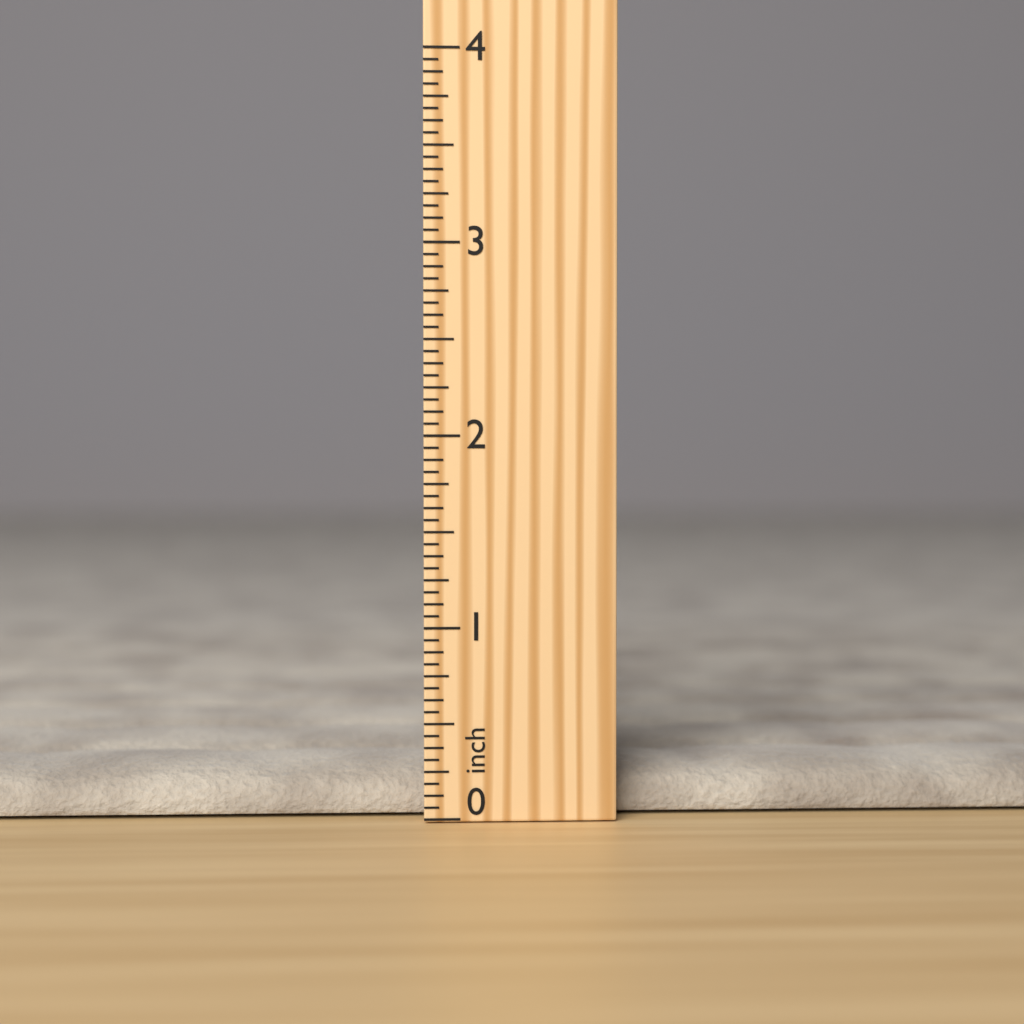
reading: 0.2500 inch
